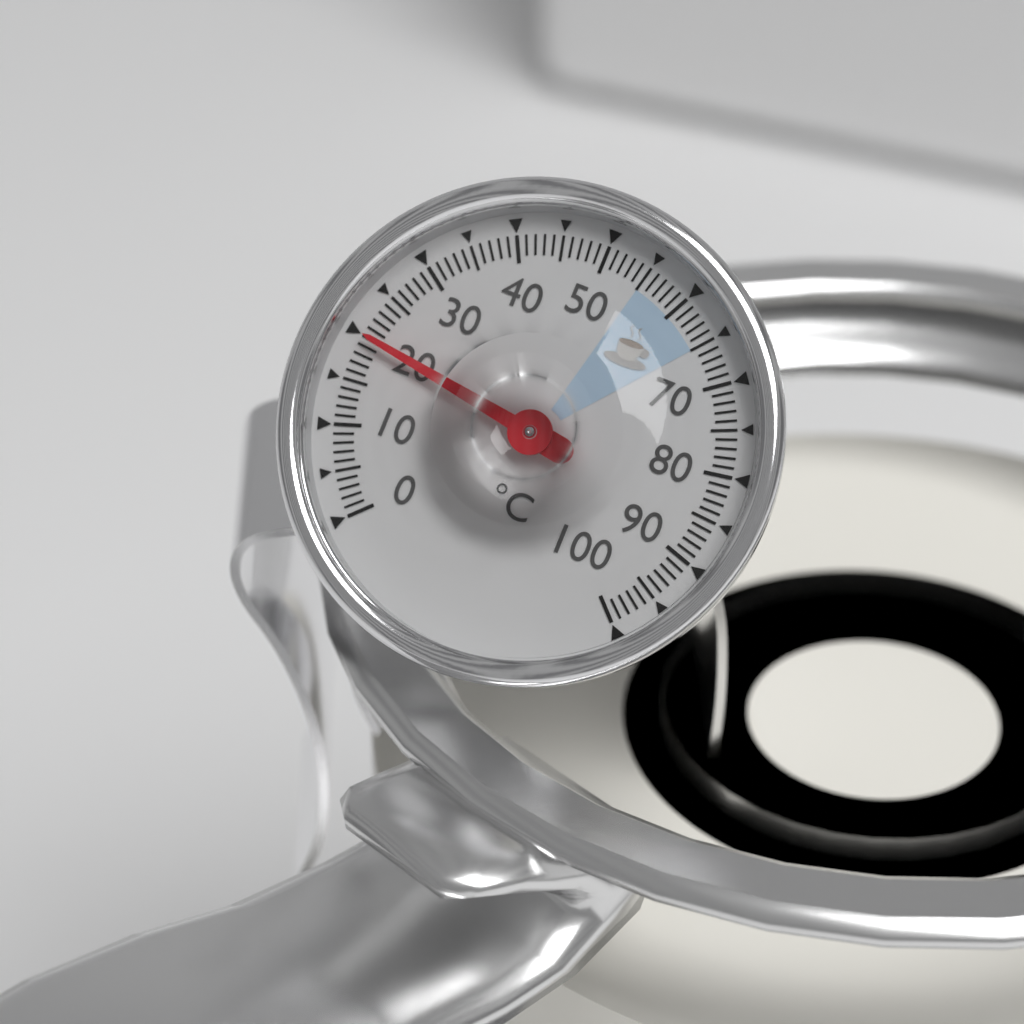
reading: 20 °C
